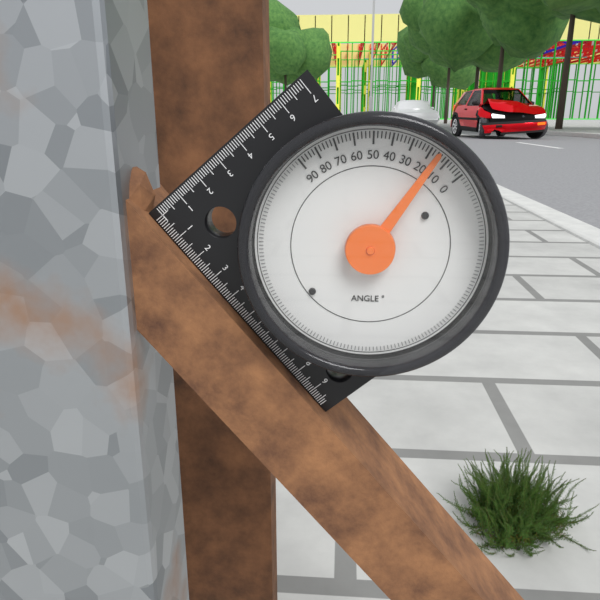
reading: 16 °
